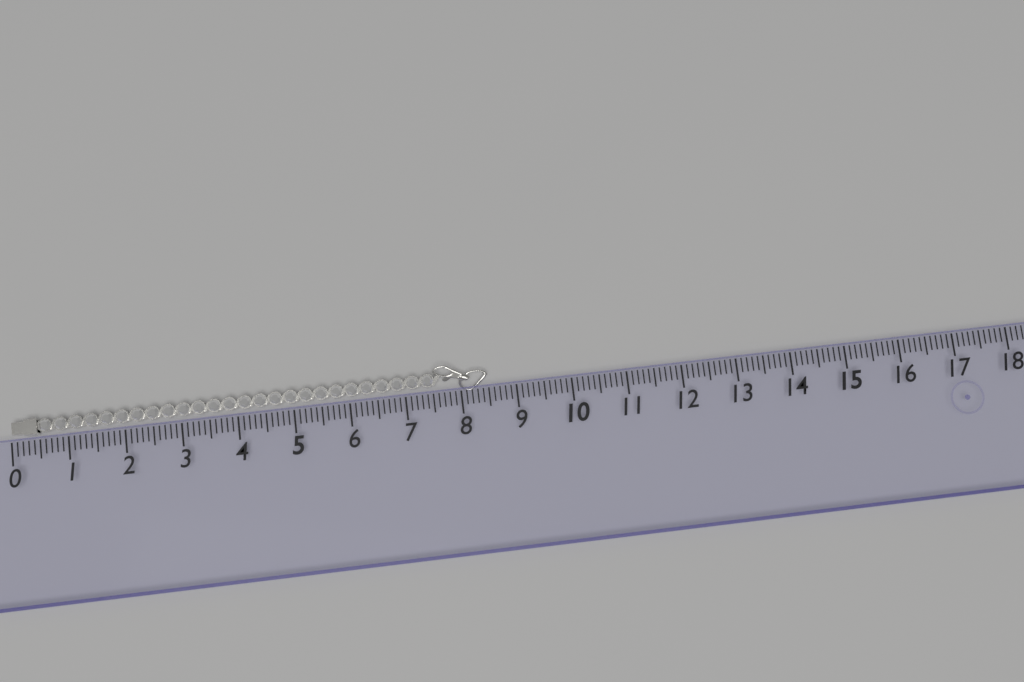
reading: 8.5 (no unit)
